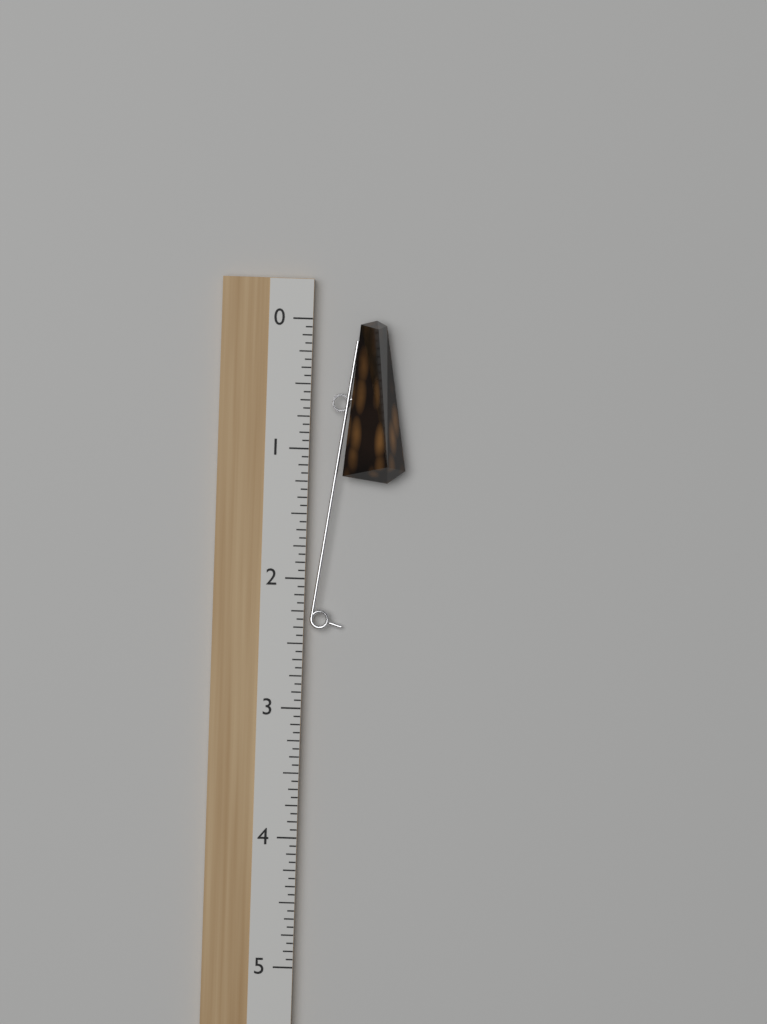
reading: 1.2500 (no unit)
